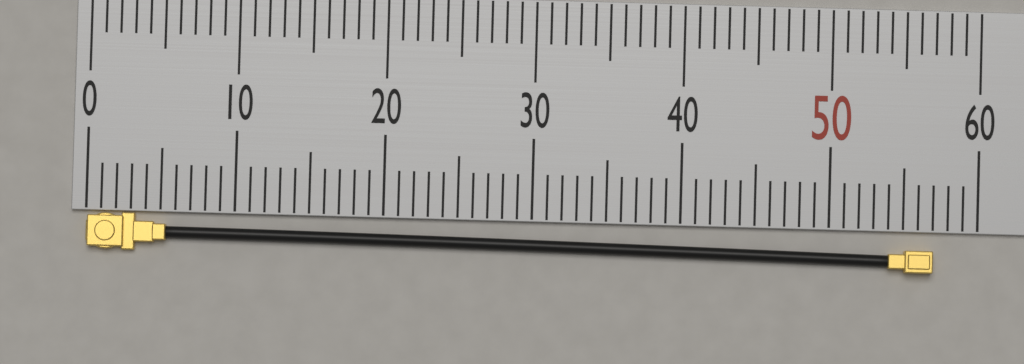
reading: 57 (no unit)
